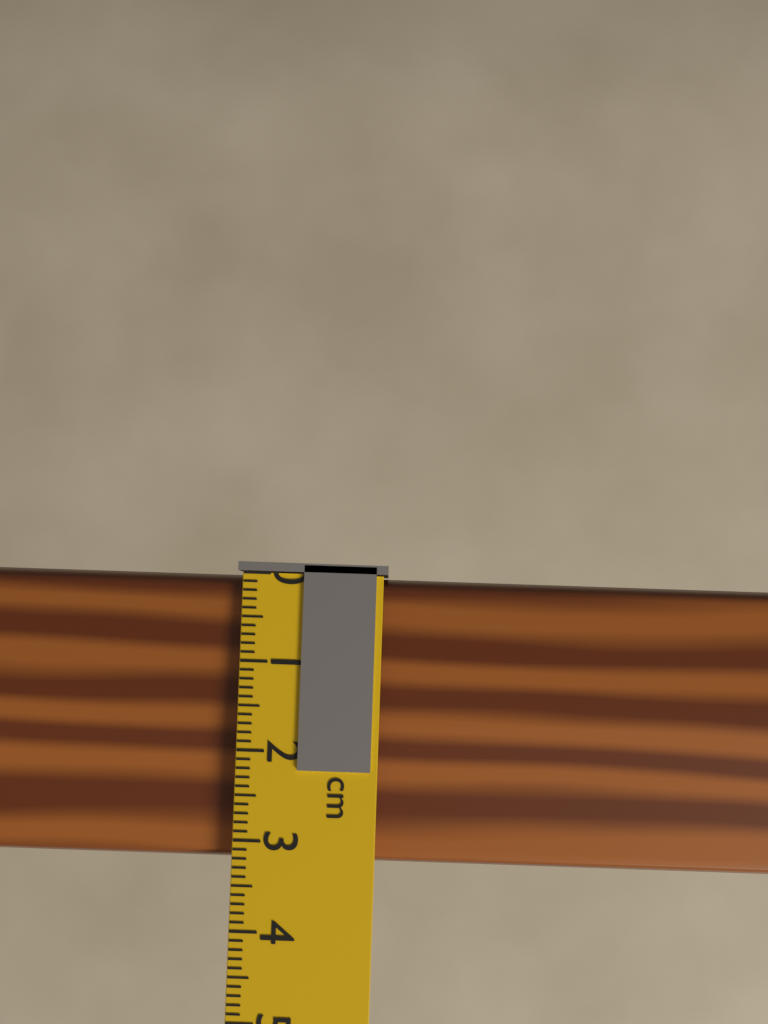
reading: 3.3 cm
